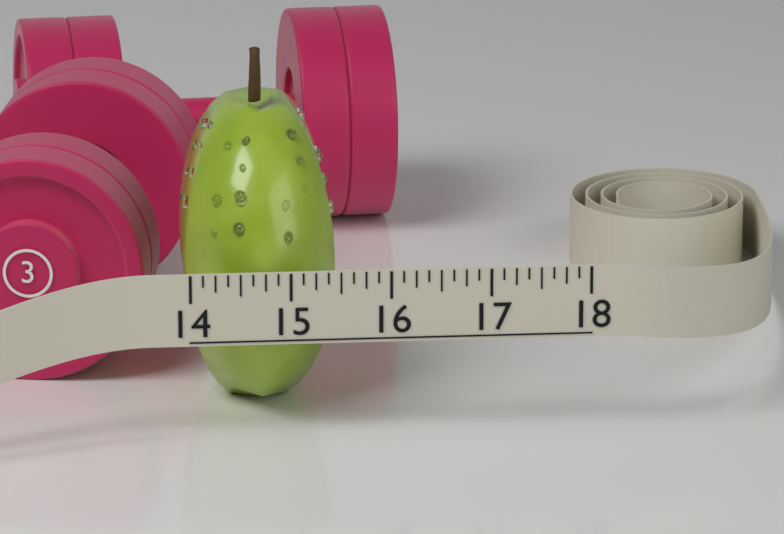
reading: 15.500 (no unit)
